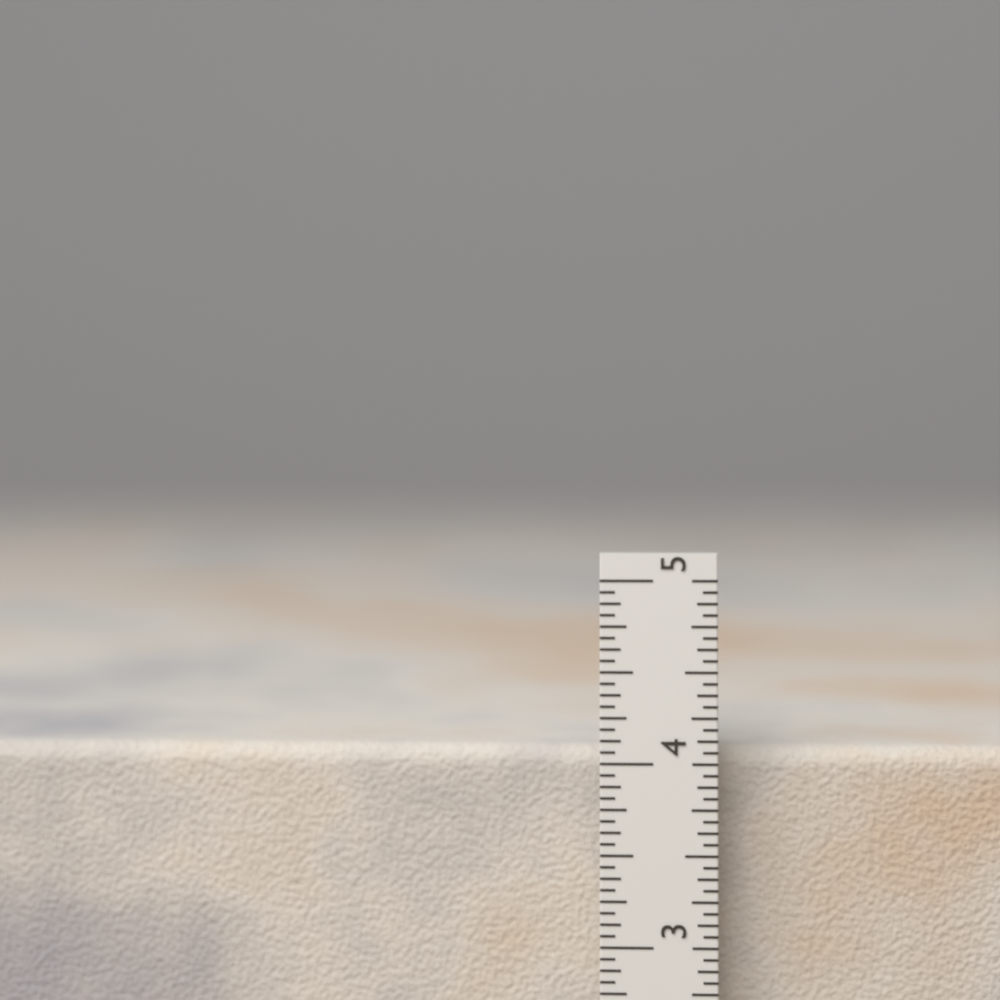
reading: 4.0625 in
